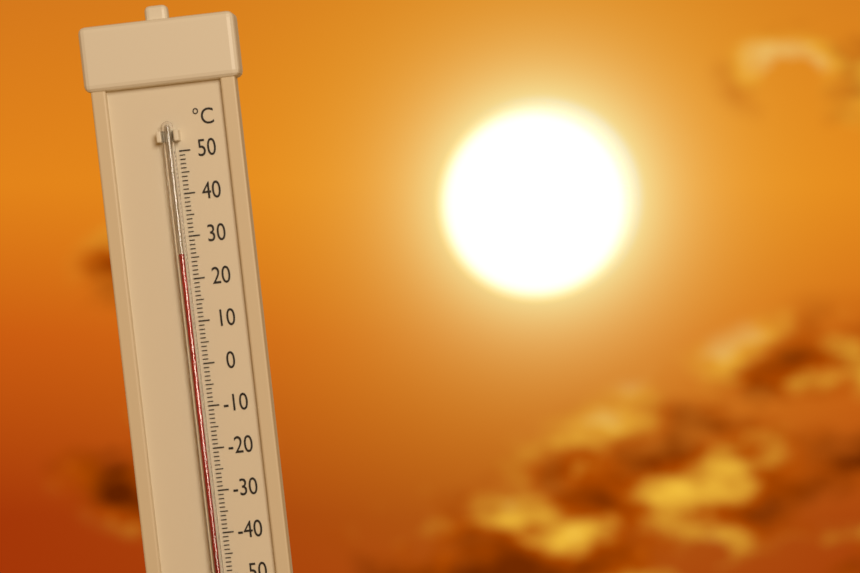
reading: 26 °C
